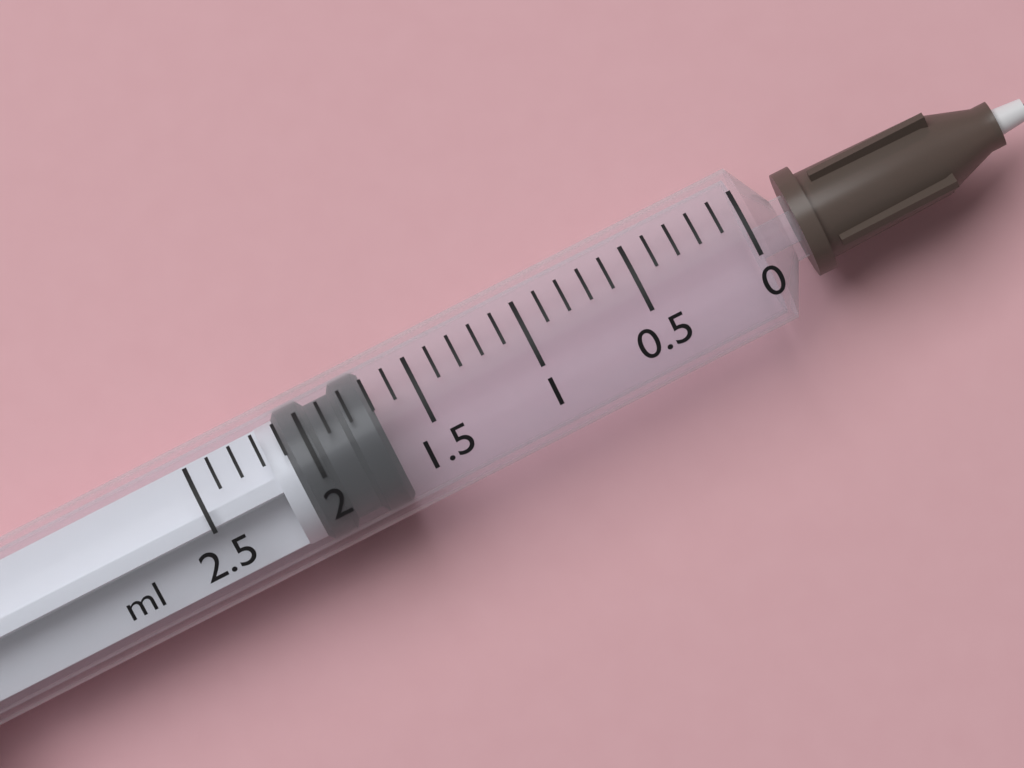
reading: 1.7 ml
